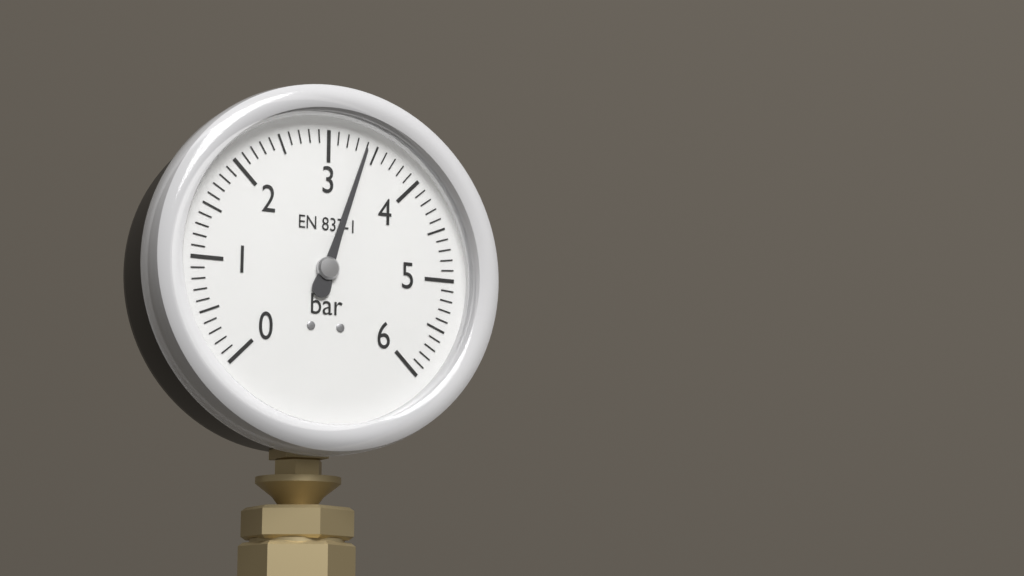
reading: 3.4 bar
